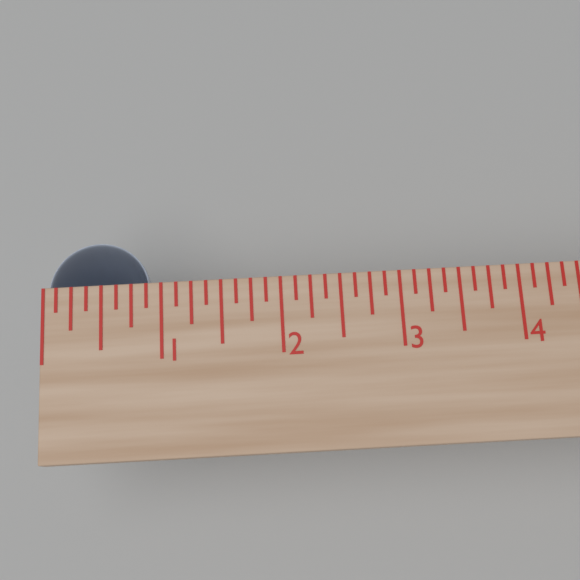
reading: 0.875 in
